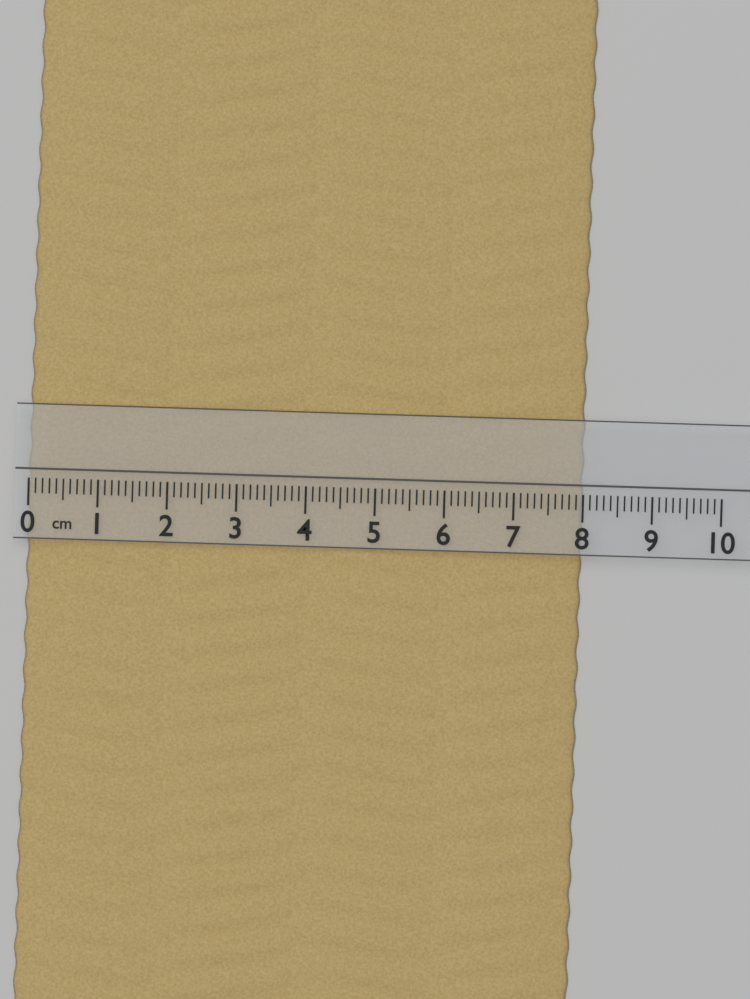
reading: 8.0 cm
